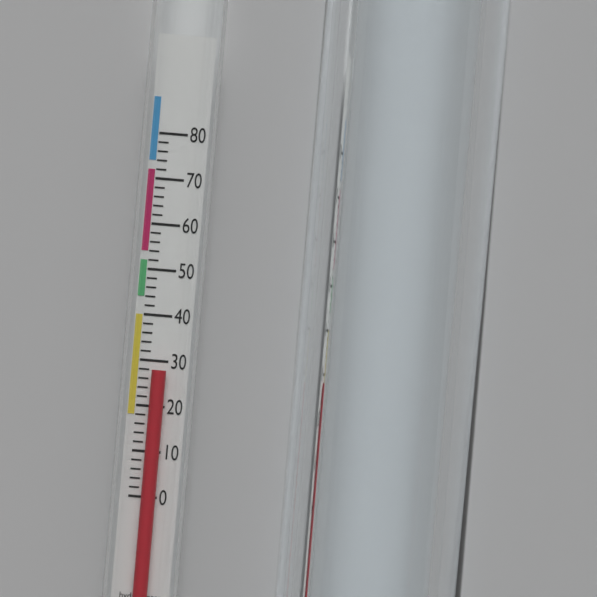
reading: 28 (no unit)
